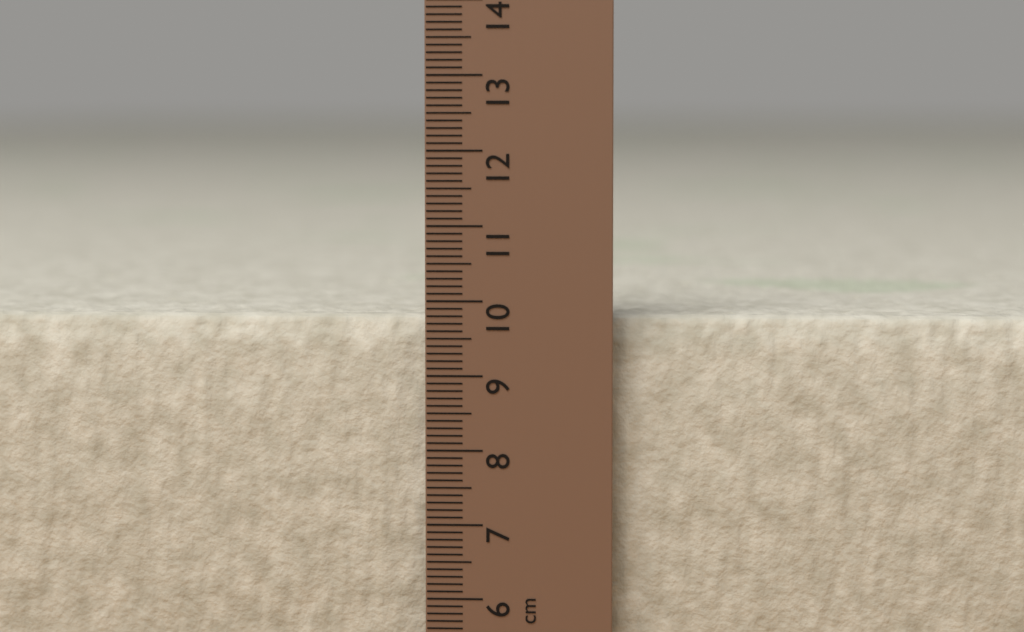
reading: 9.8 cm
